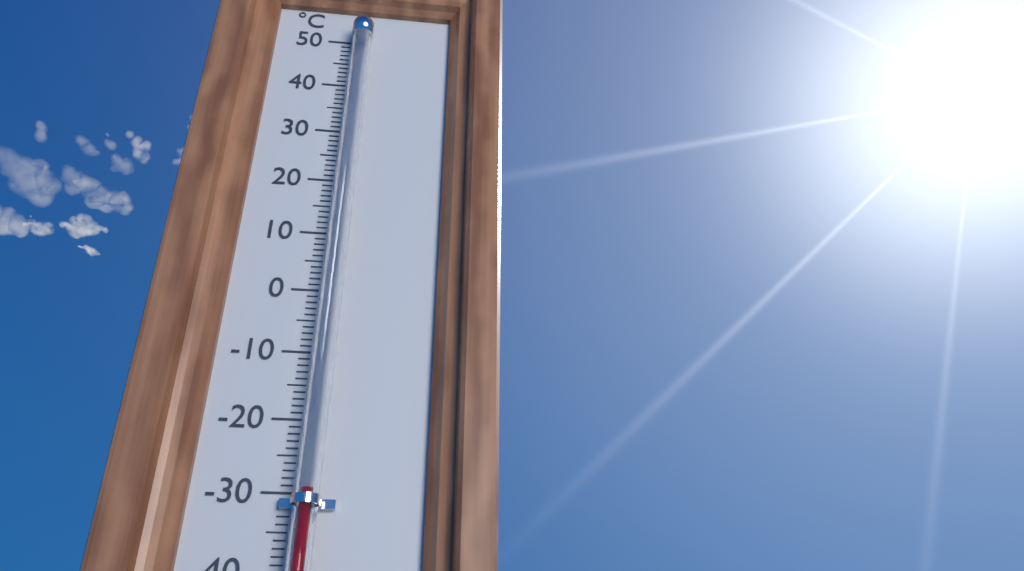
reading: -30 °C
